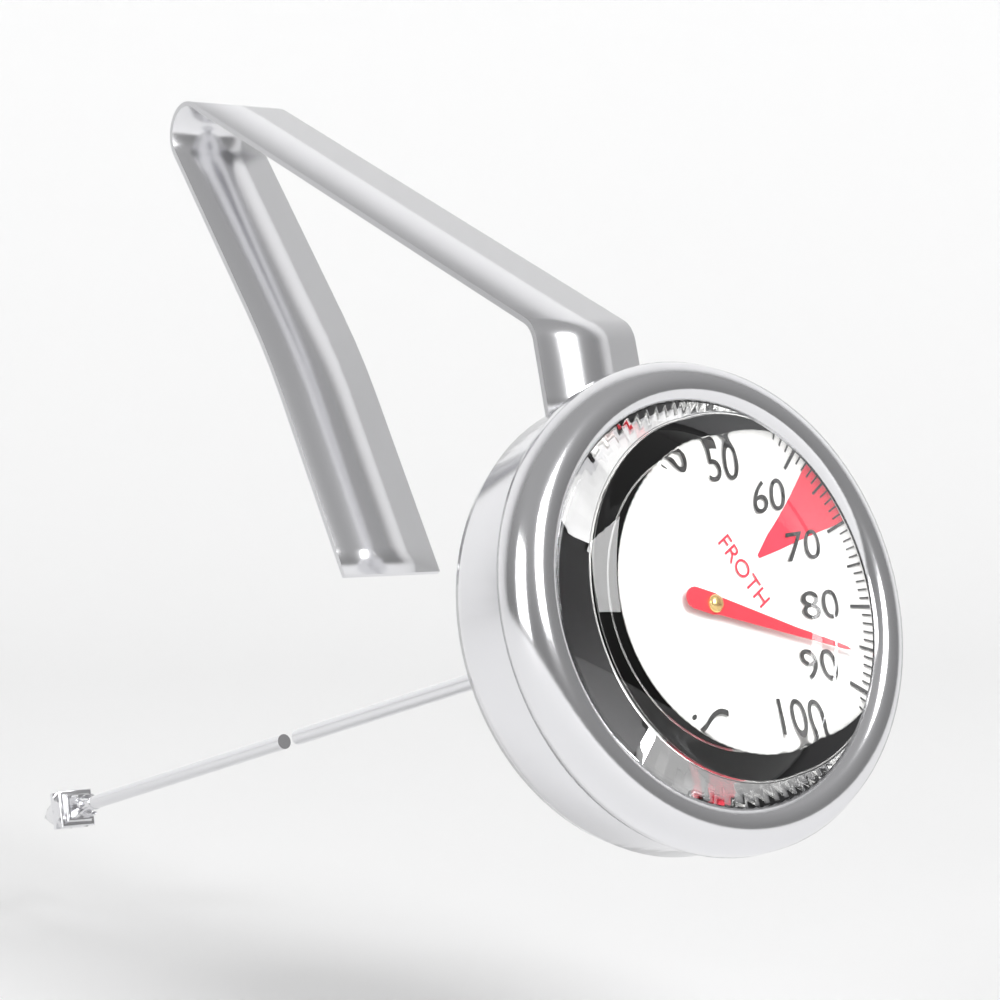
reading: 86 °C
